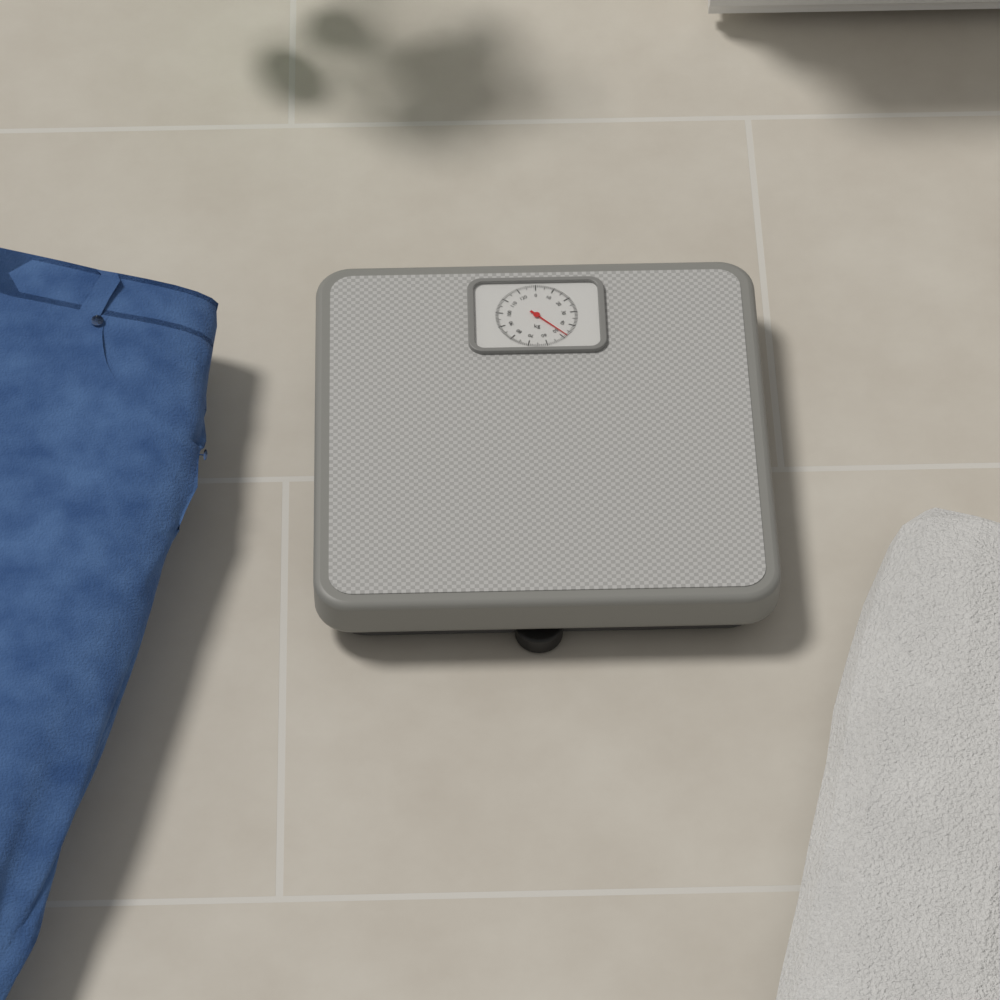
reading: 48 kg
